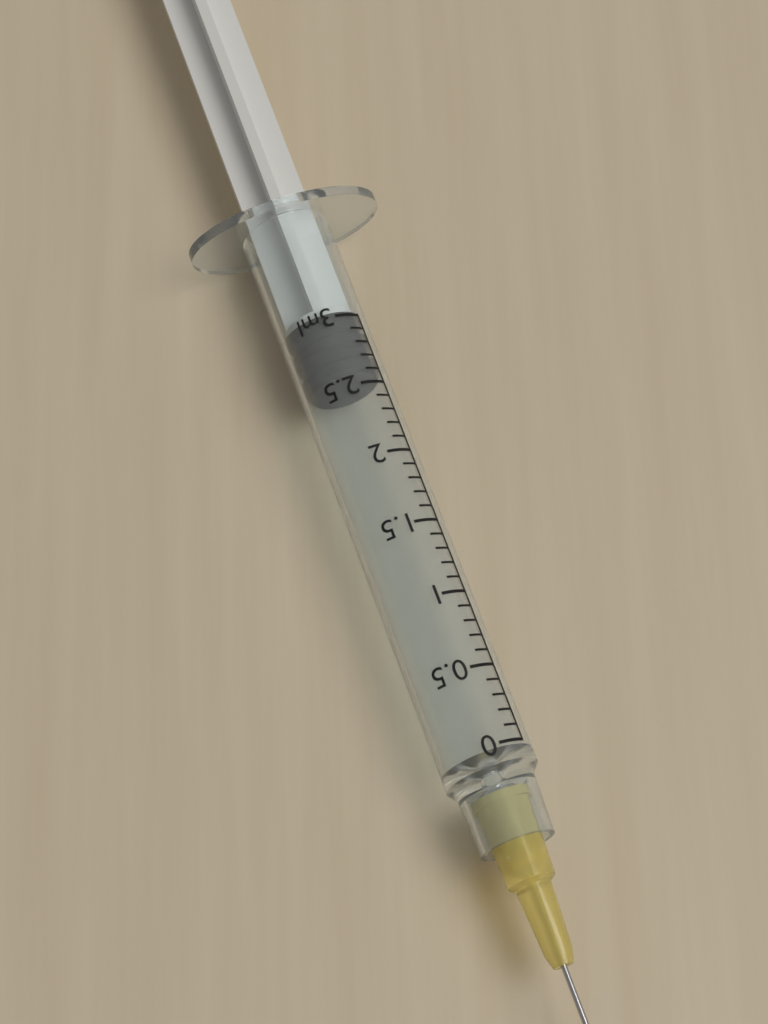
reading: 2.6 ml
